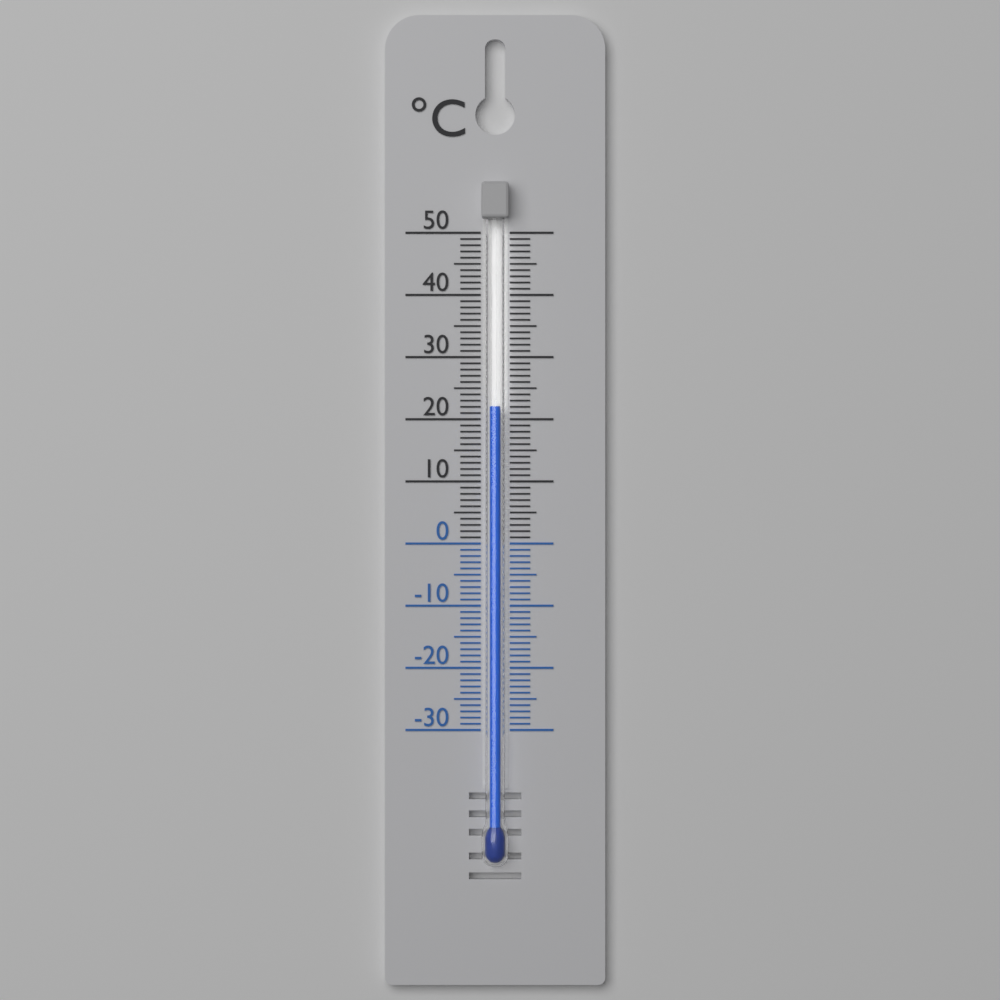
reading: 22 °C
